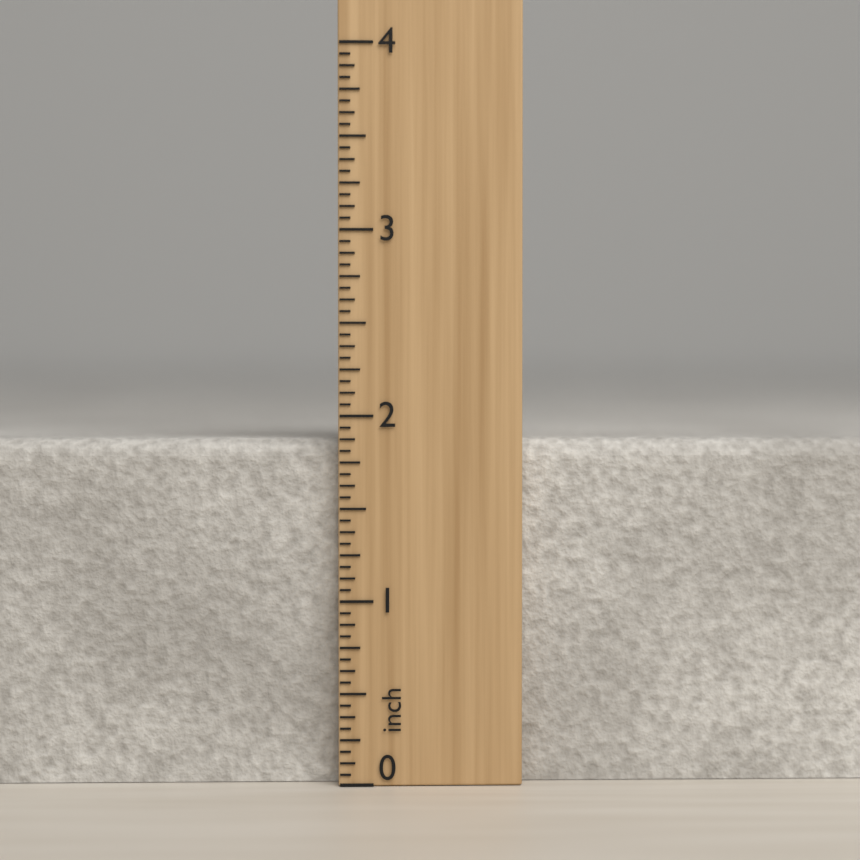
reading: 1.8750 inch
